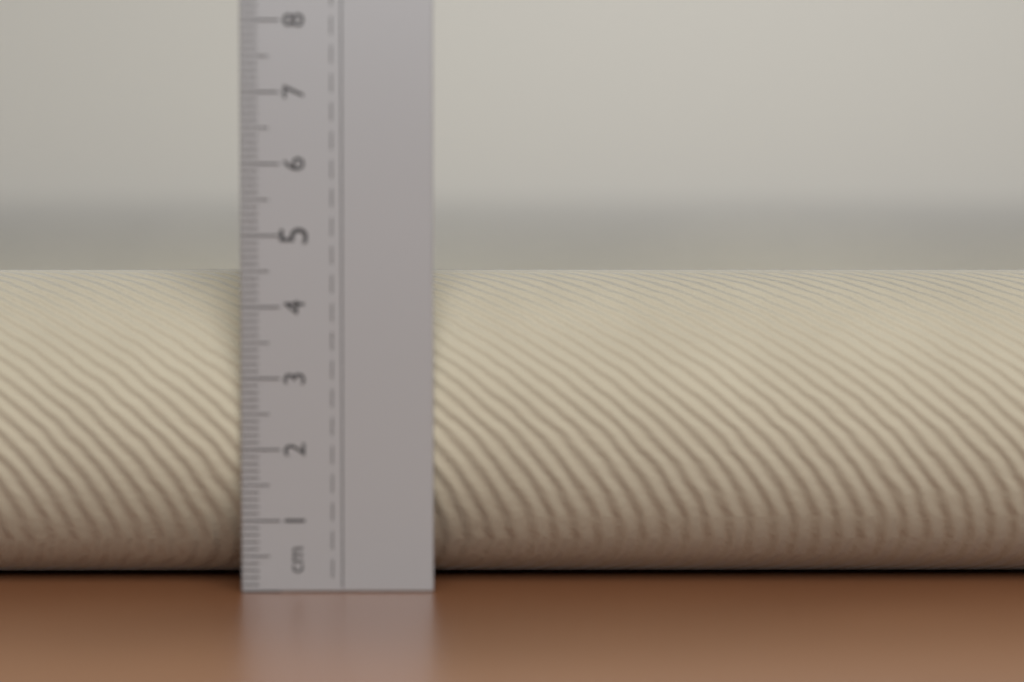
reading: 4.5 cm
